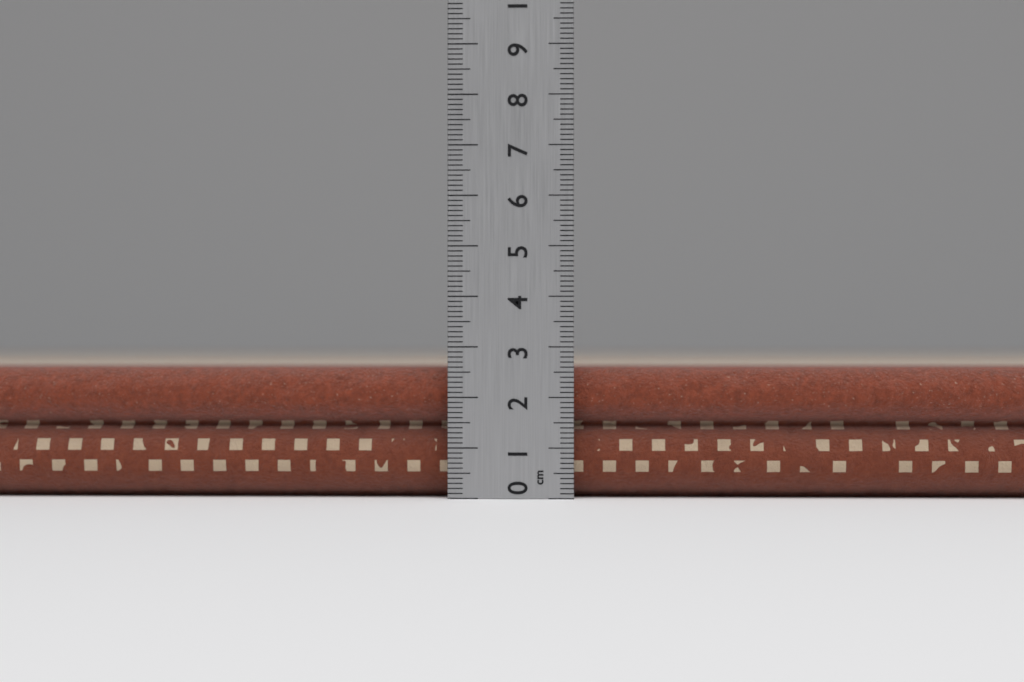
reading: 2.6 cm
